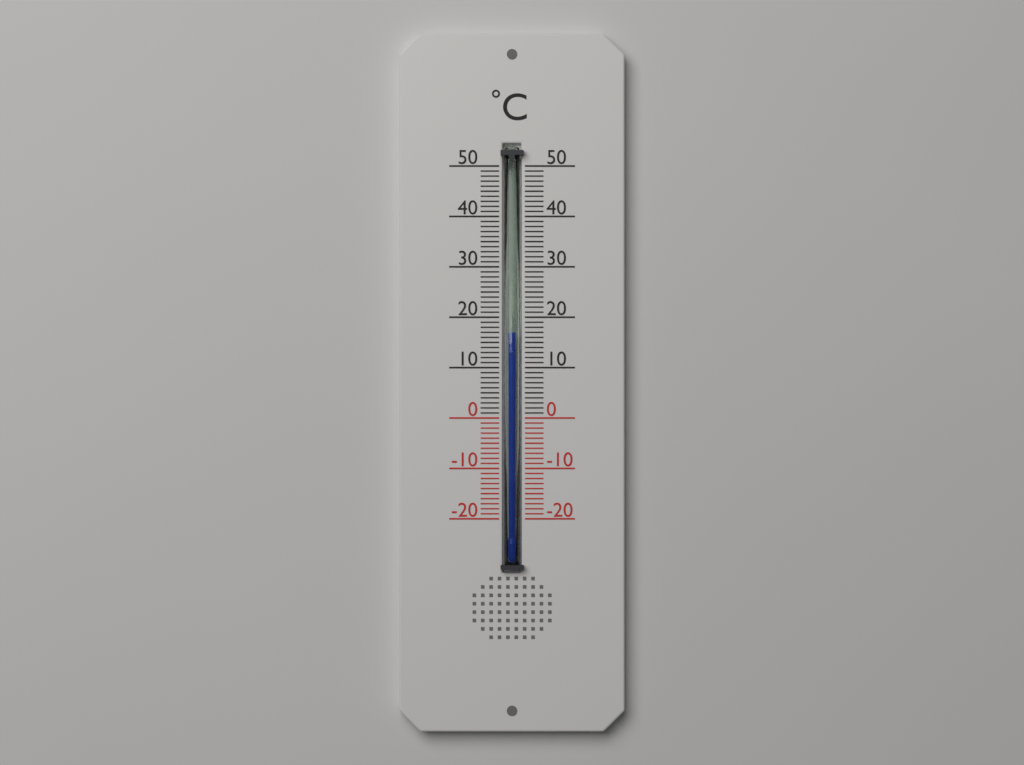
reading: 17 °C
